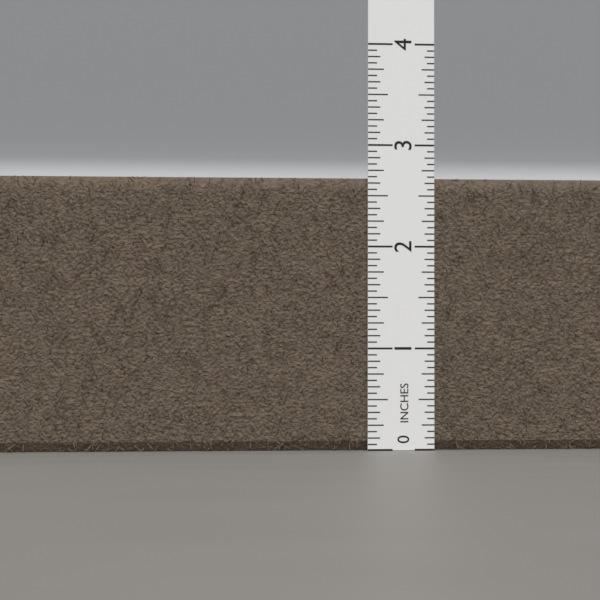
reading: 2.6875 in
